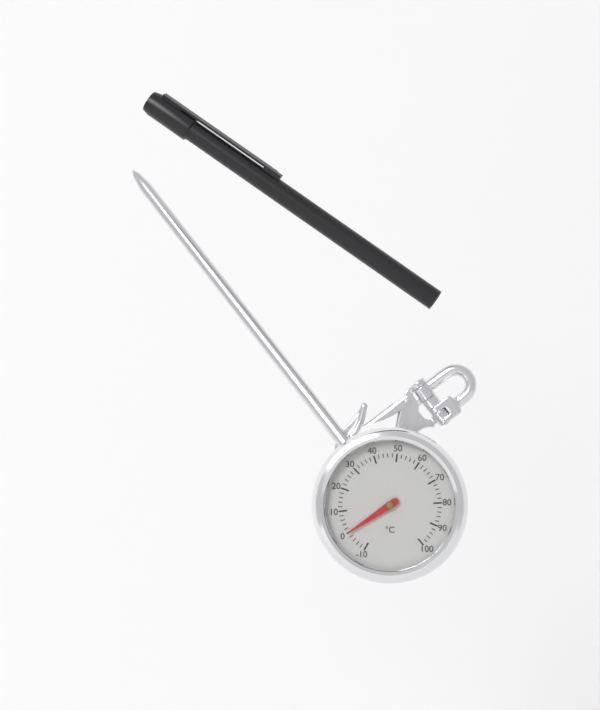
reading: 0 °C
